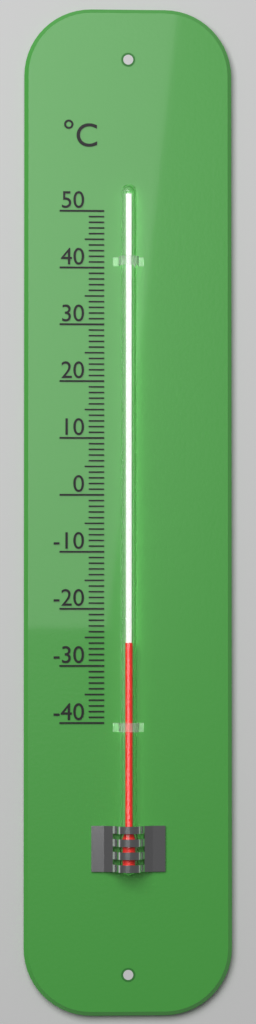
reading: -26 °C
